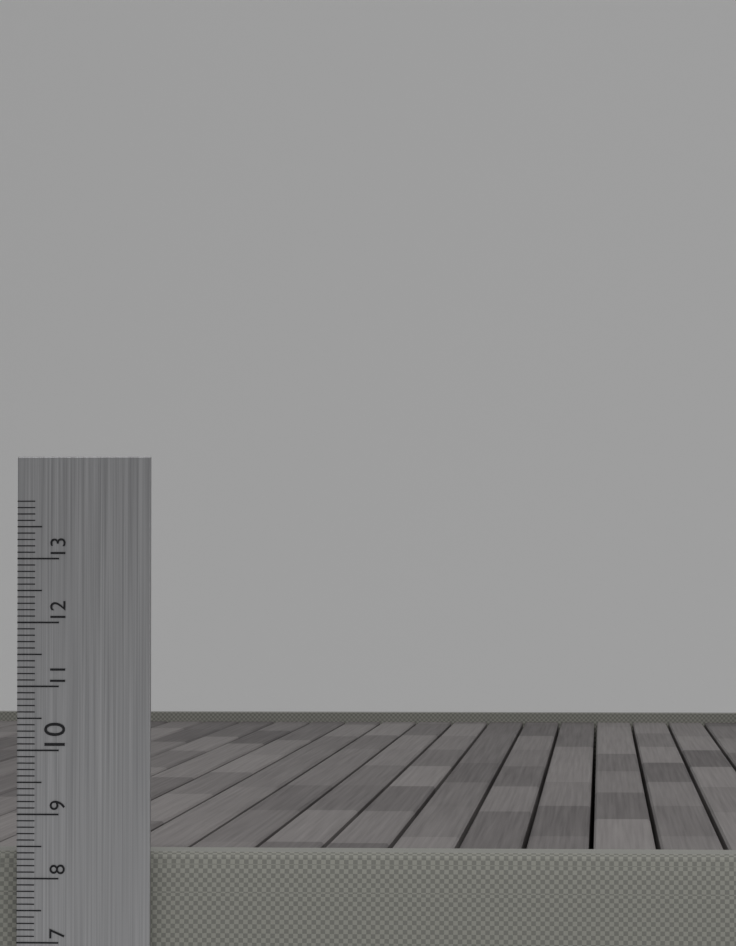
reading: 8.4 cm
